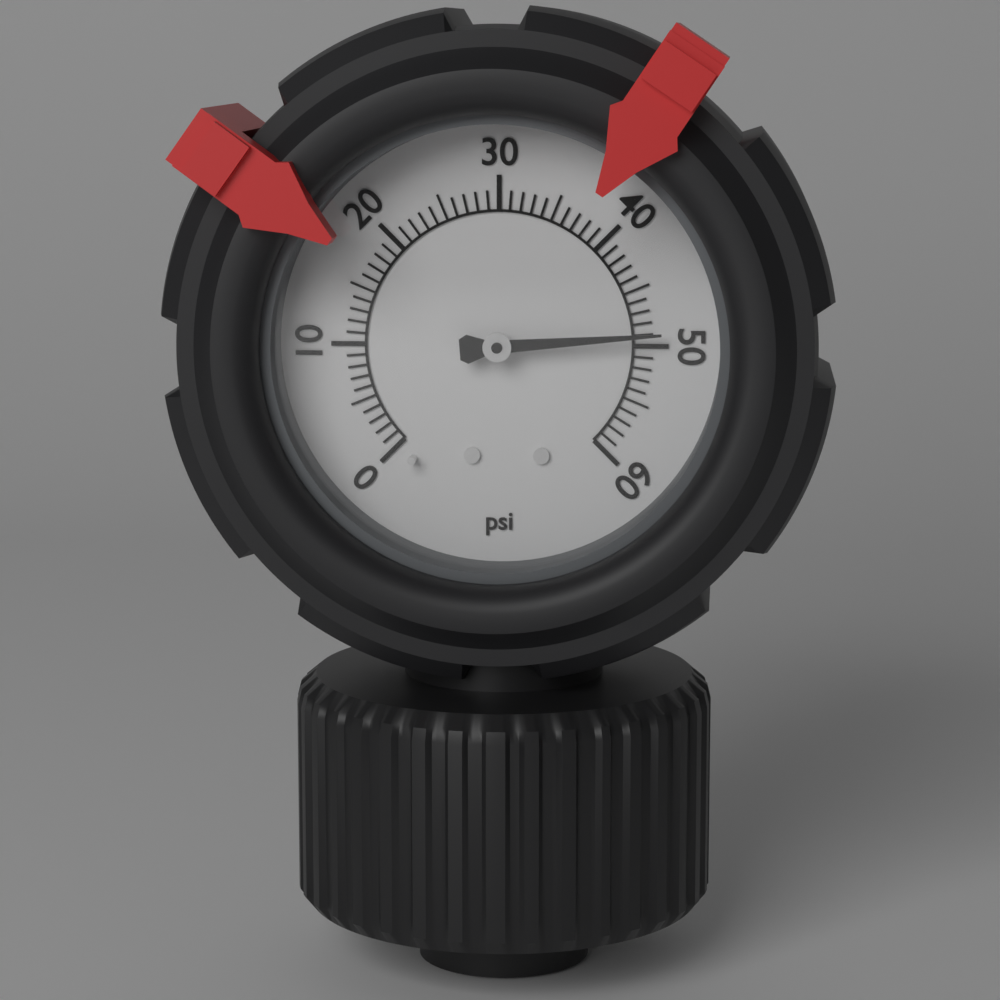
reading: 49 psi
